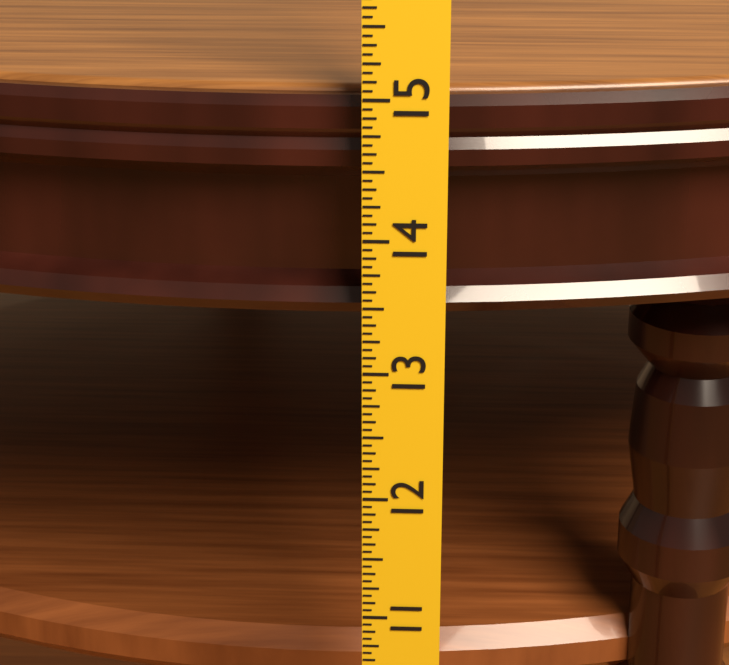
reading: 15.0000 in
